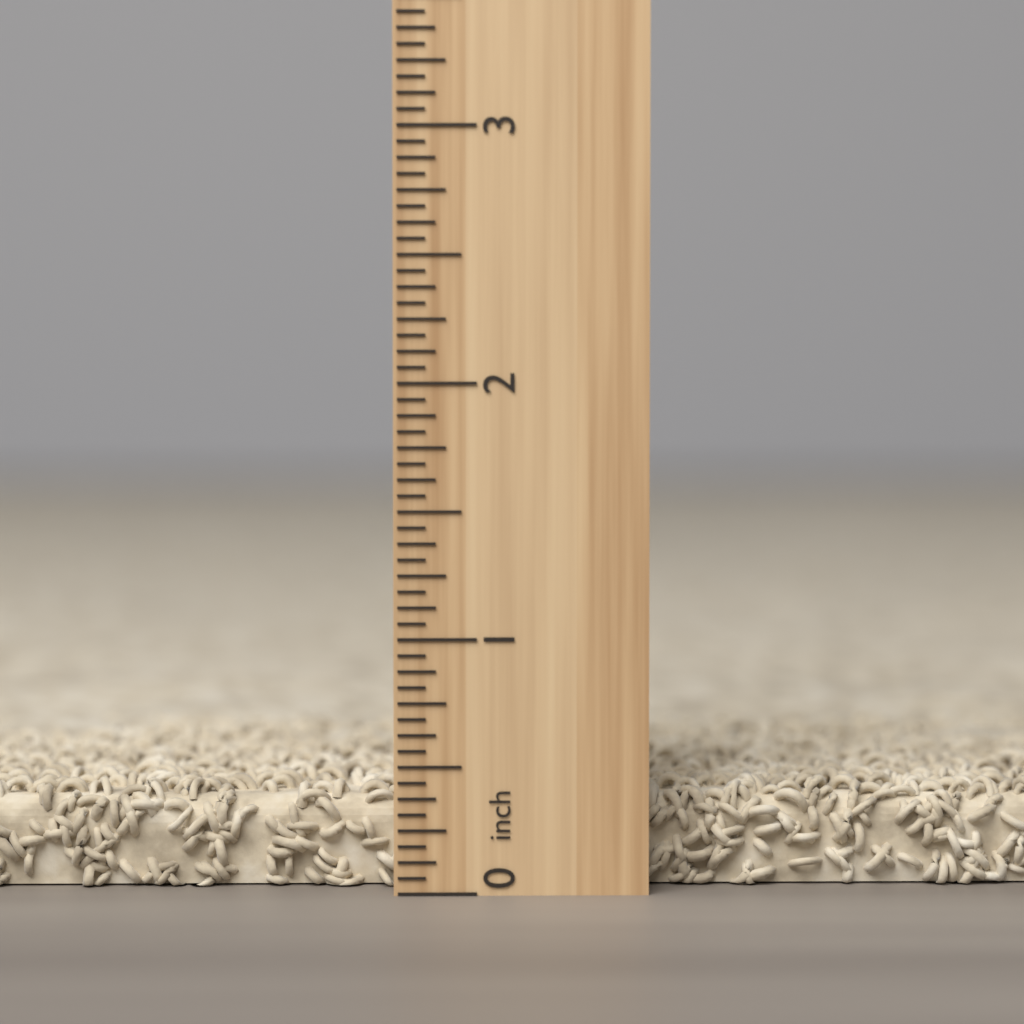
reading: 0.4375 inch
